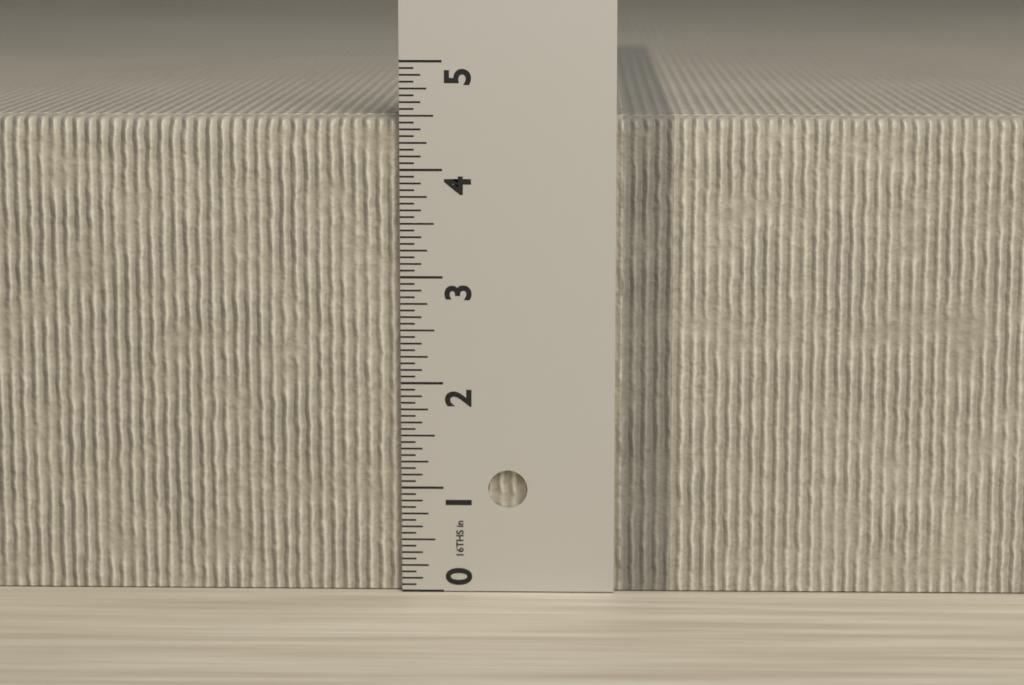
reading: 4.5000 in
